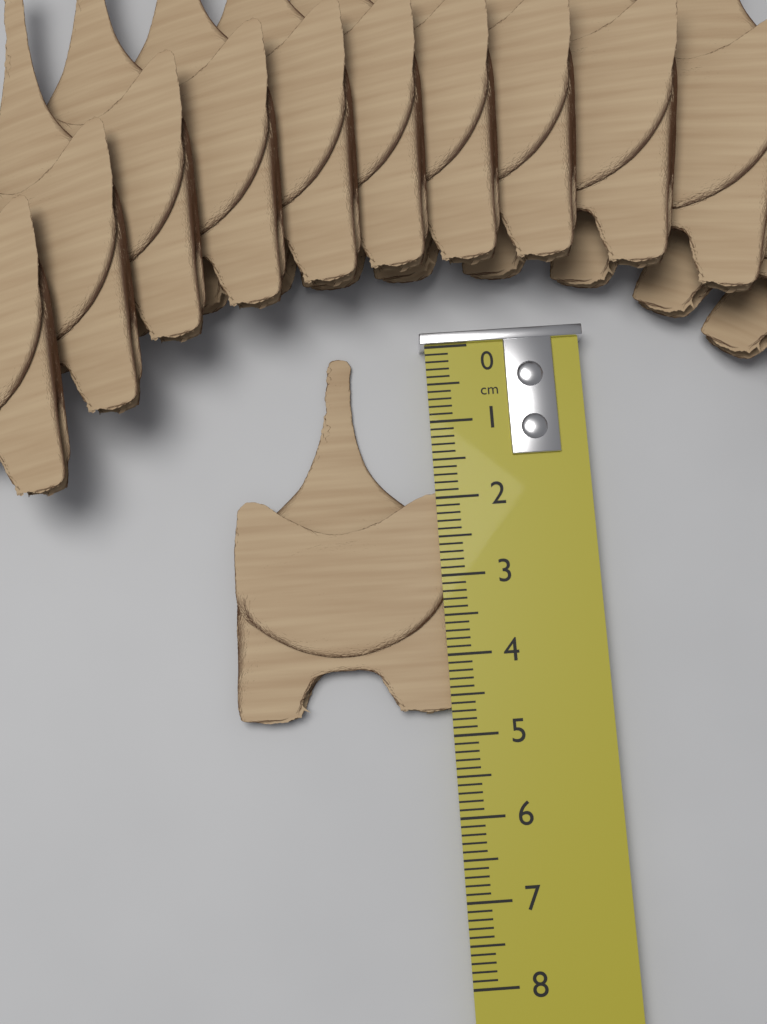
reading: 4.7 cm
